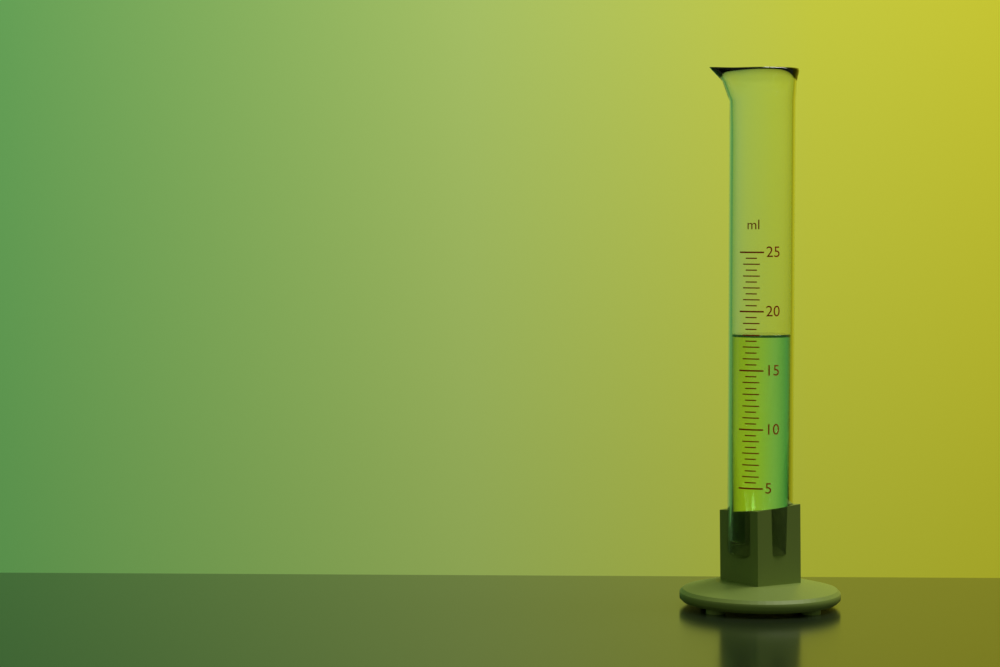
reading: 18.0 ml
